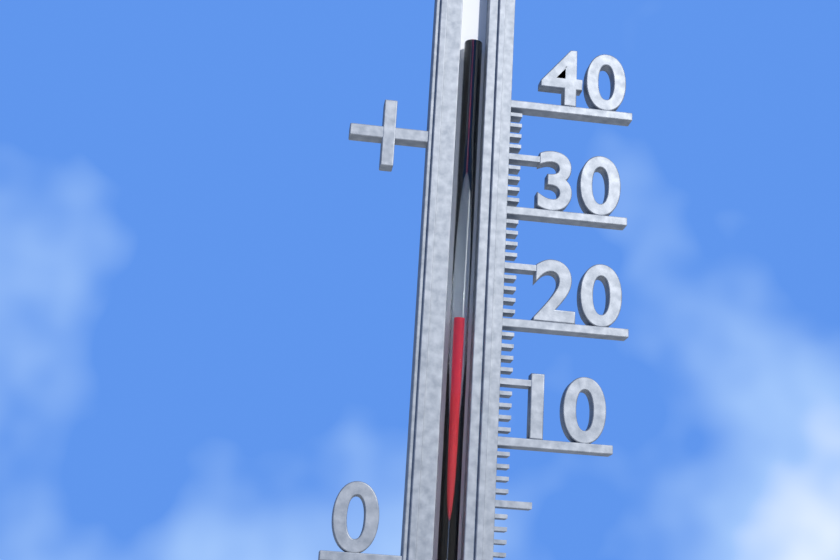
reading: 20 (no unit)
